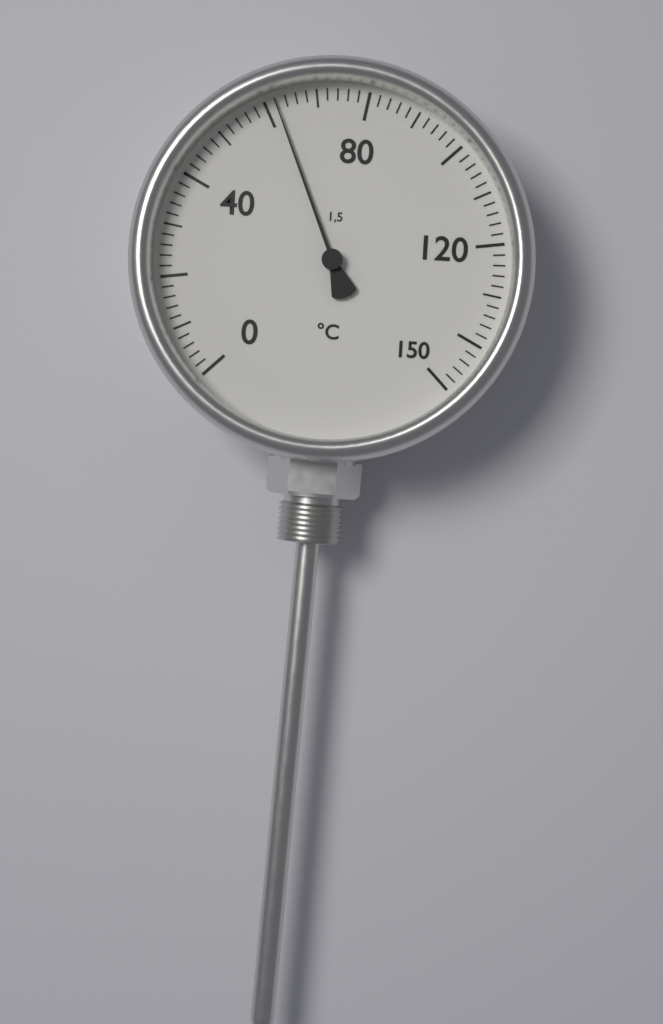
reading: 62 °C
